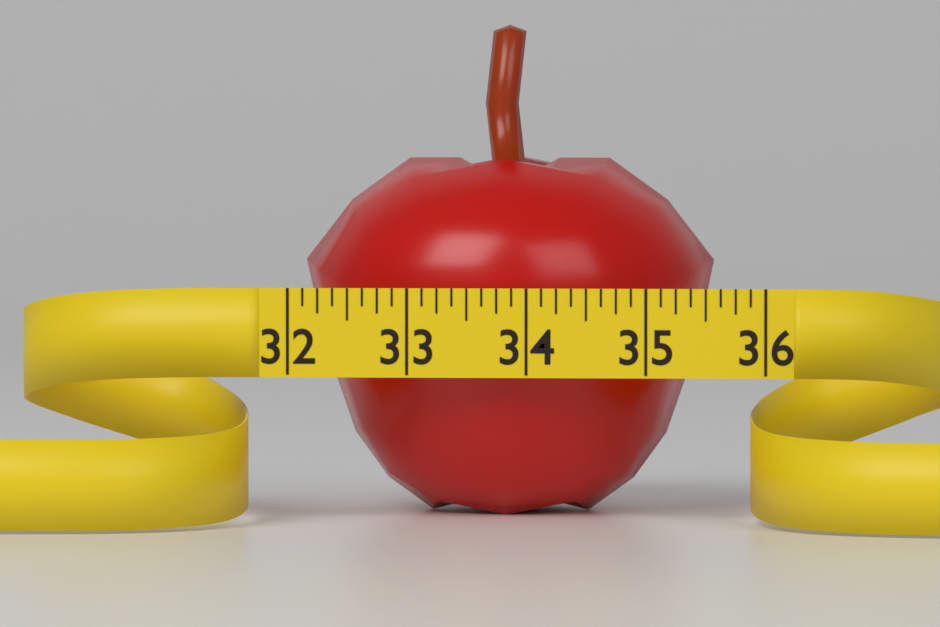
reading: 35.500 (no unit)
